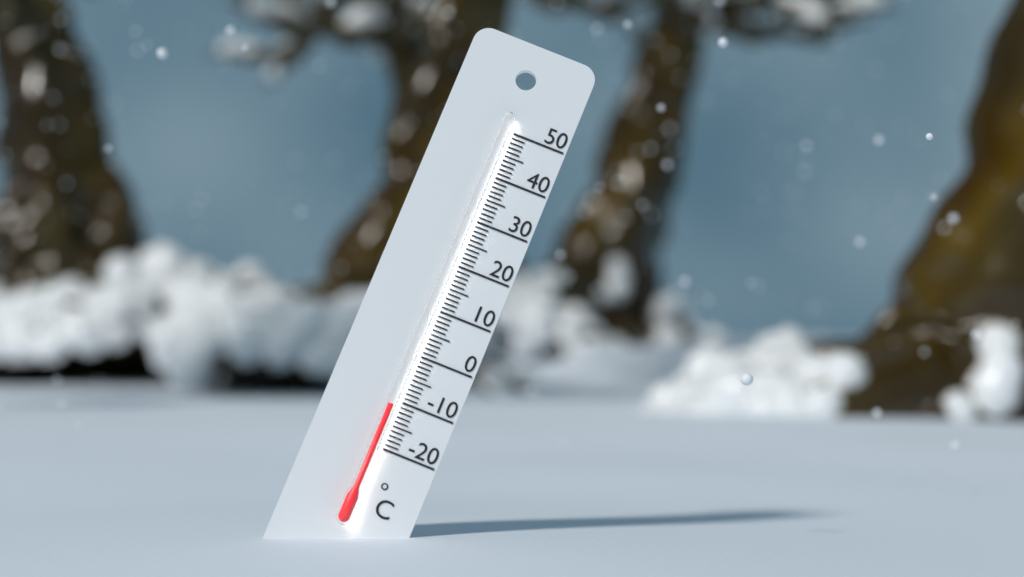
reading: -11 °C
